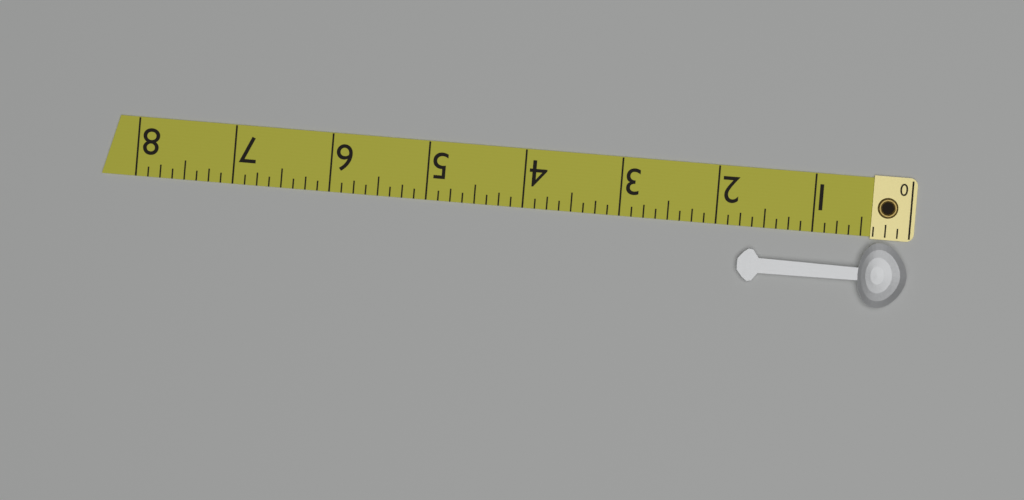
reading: 1.750 (no unit)
